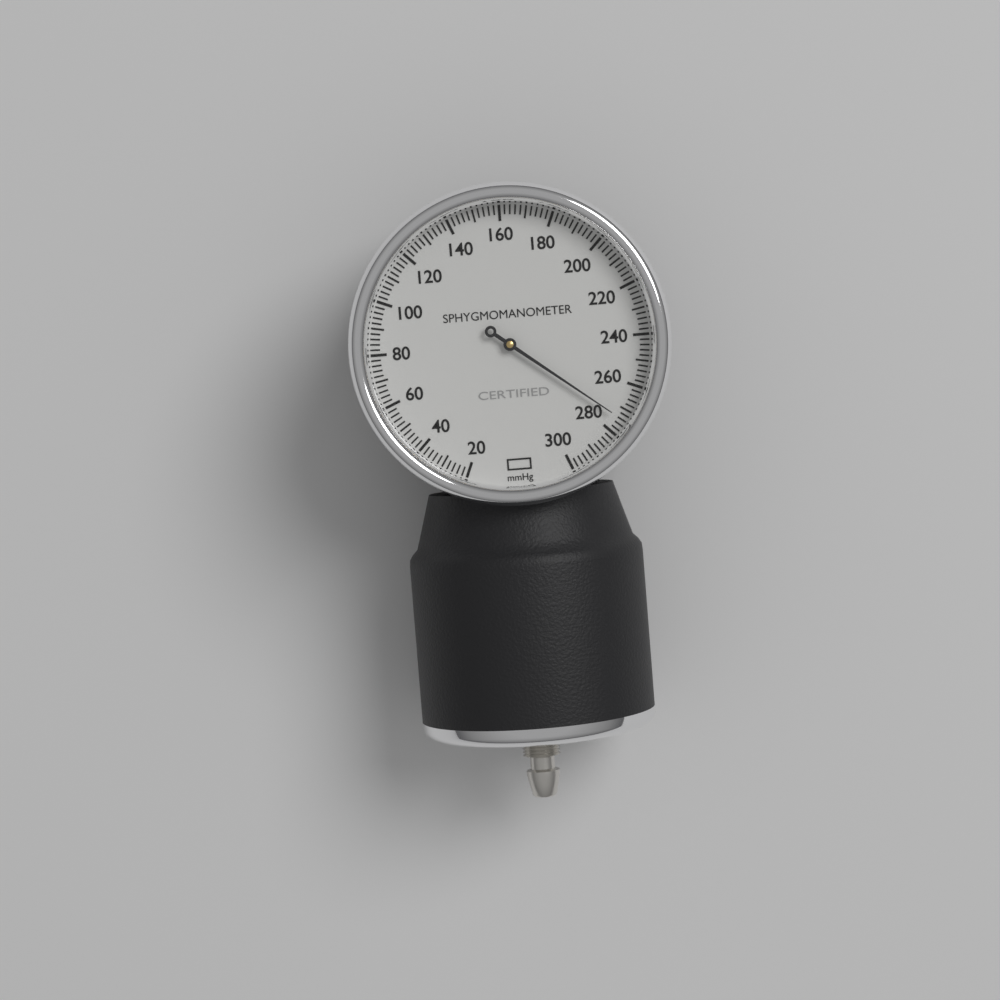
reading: 274 mmHg
